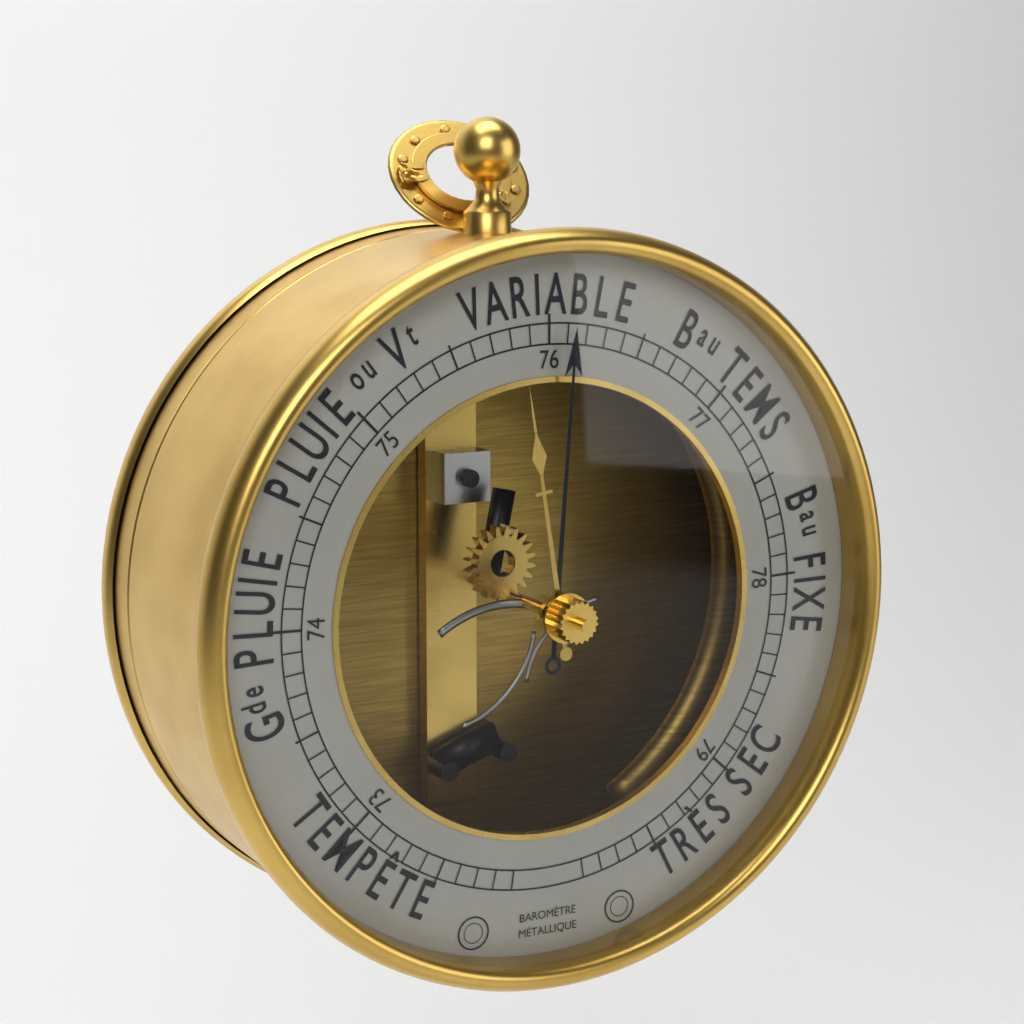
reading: 76.1 (no unit)
